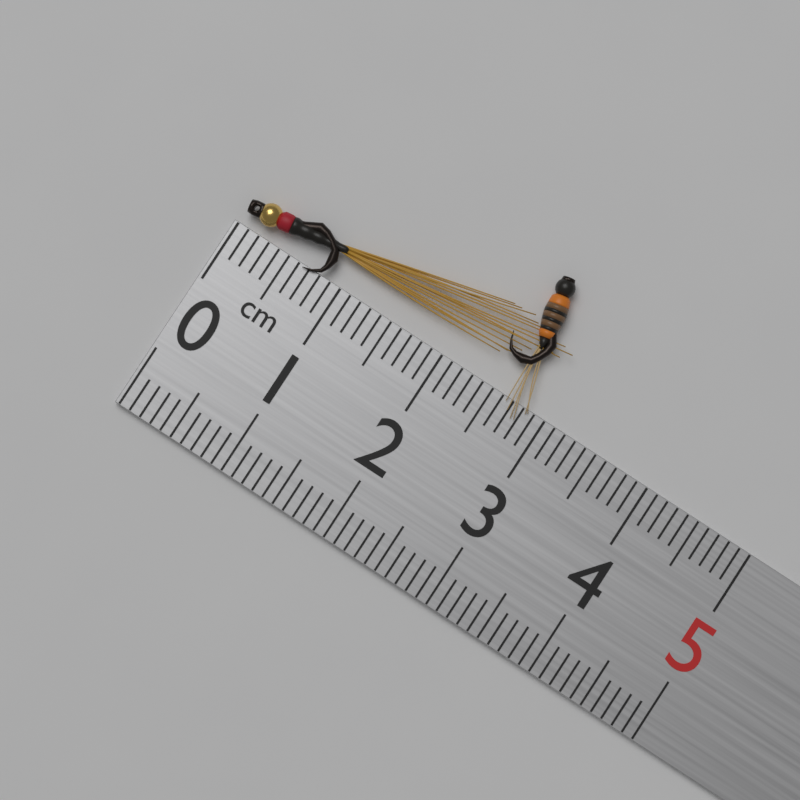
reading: 2.9 cm
